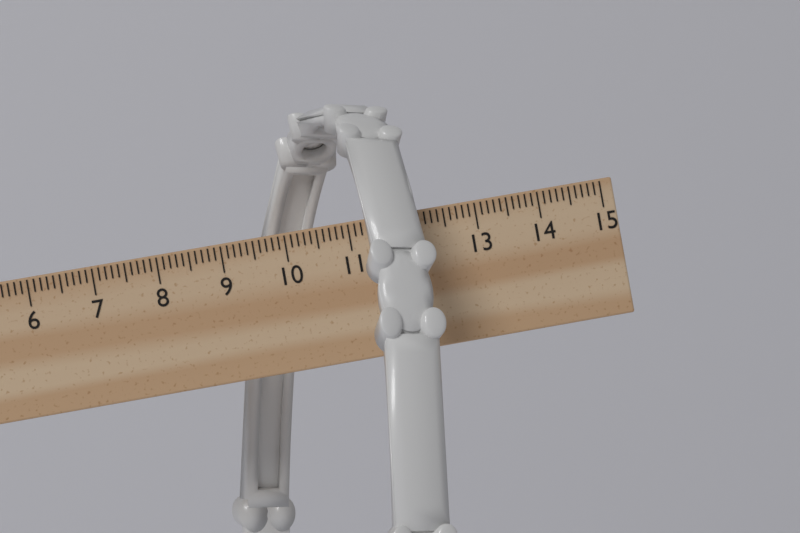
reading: 12.1 cm
